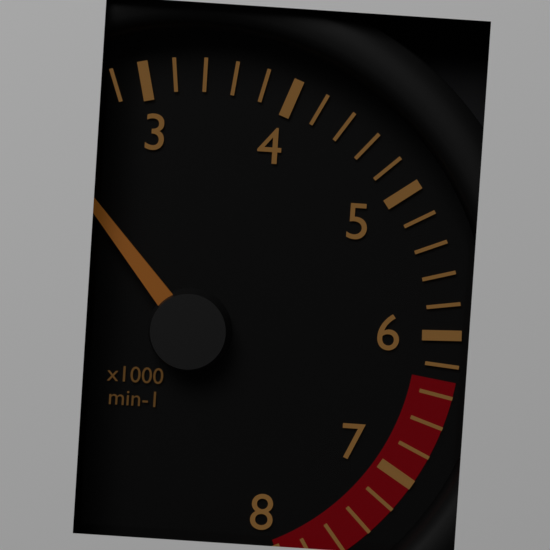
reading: 2200 min-1
